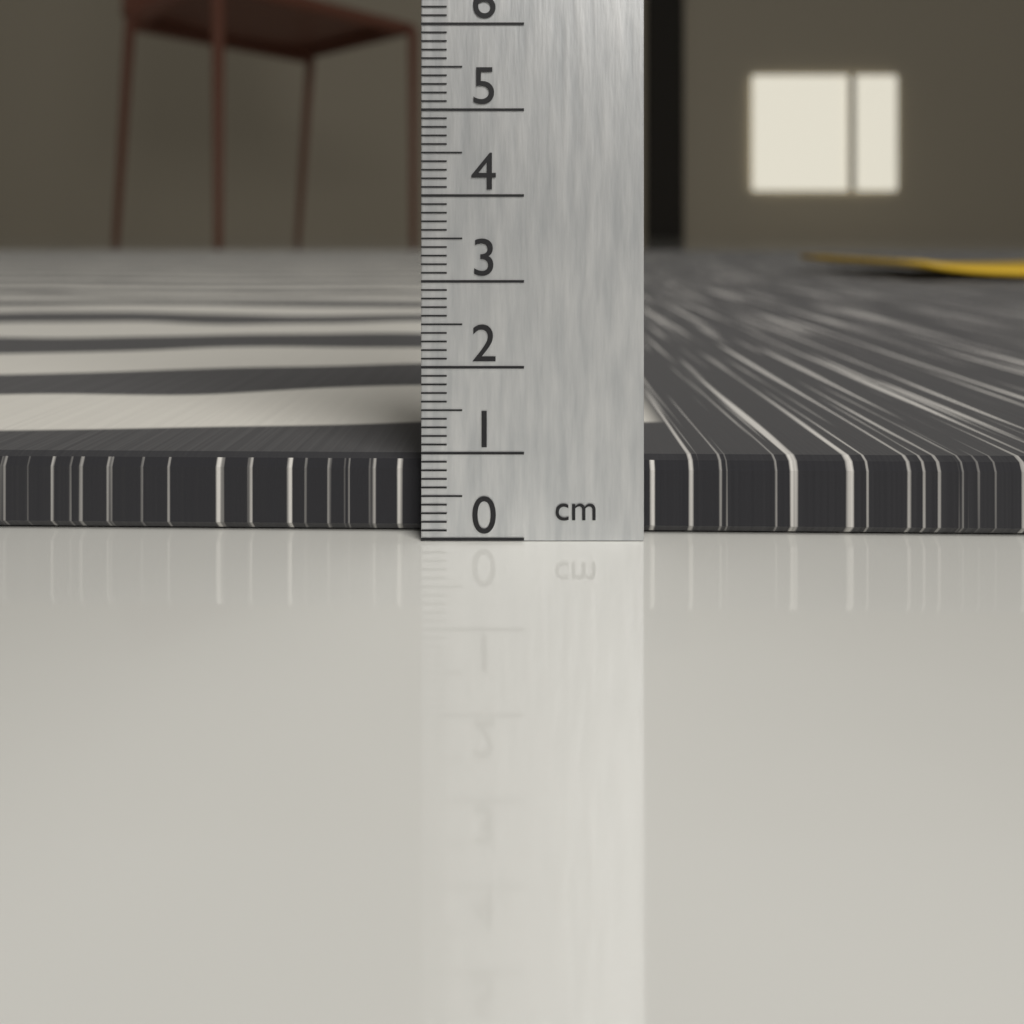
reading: 0.9 cm
